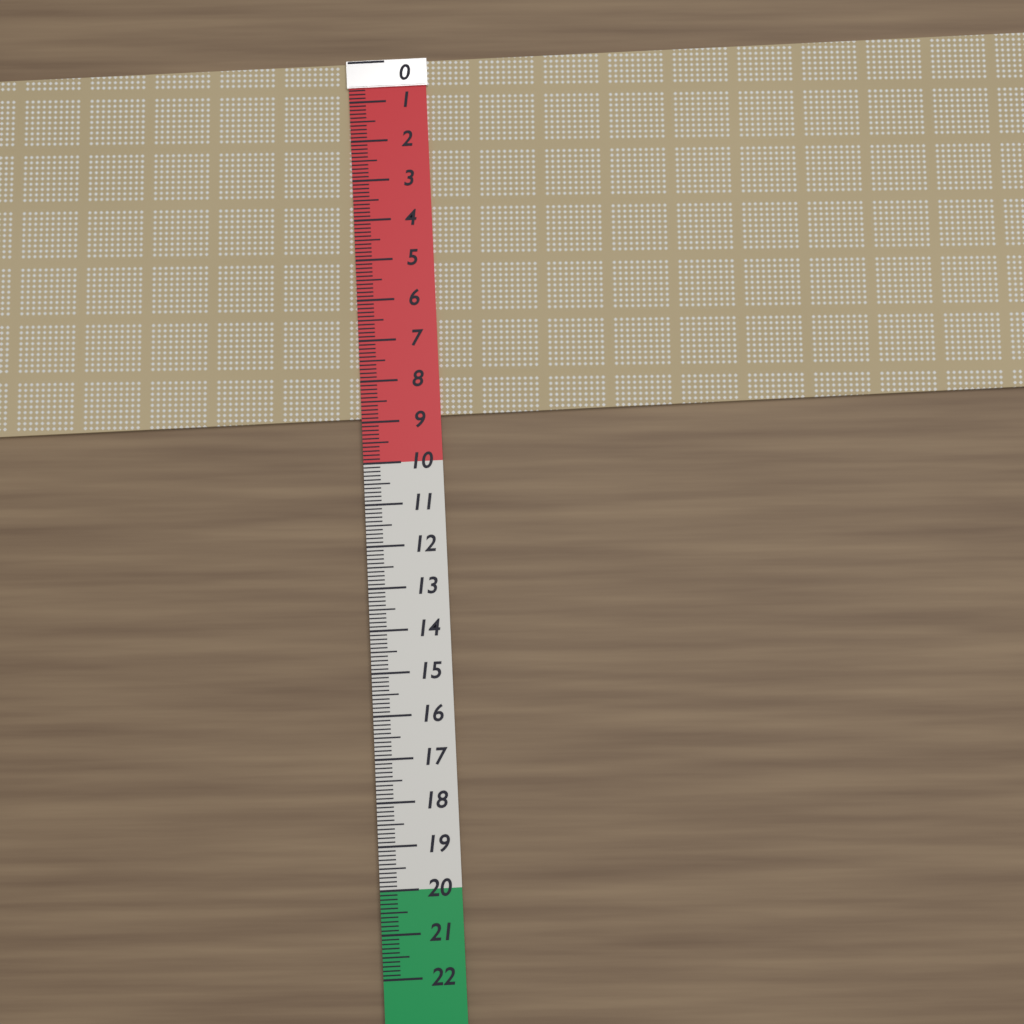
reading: 8.9 (no unit)
